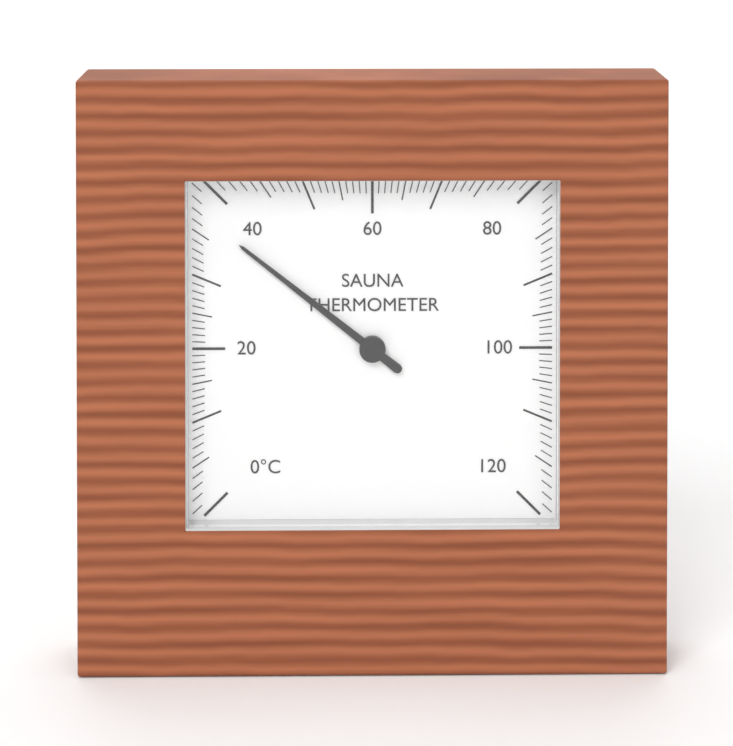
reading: 37 °C
